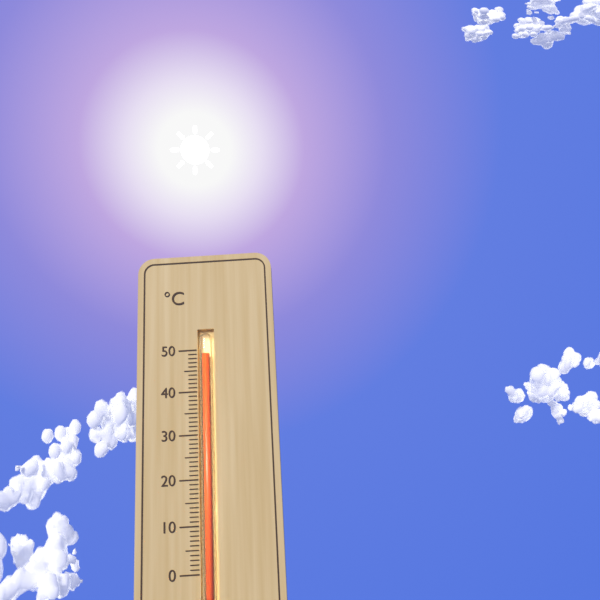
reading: 49 °C
